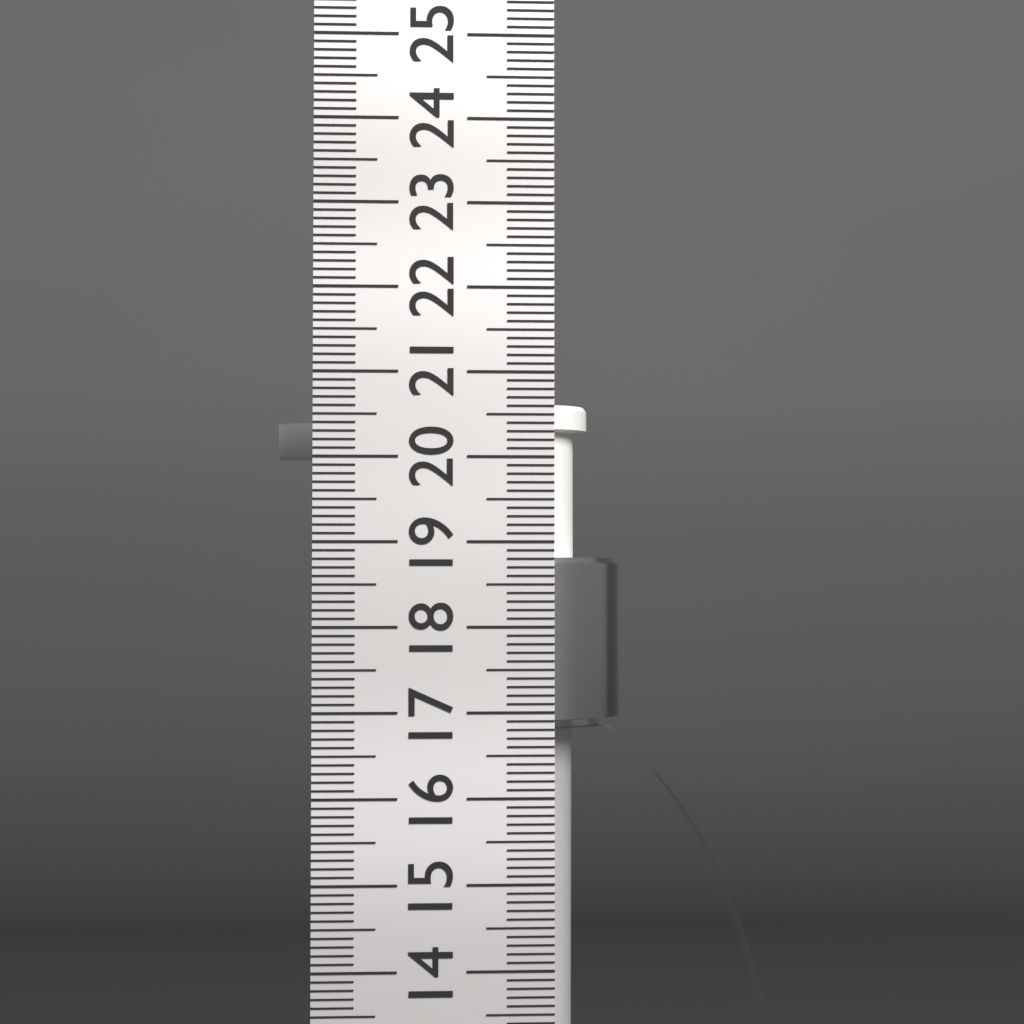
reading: 20.8 cm
